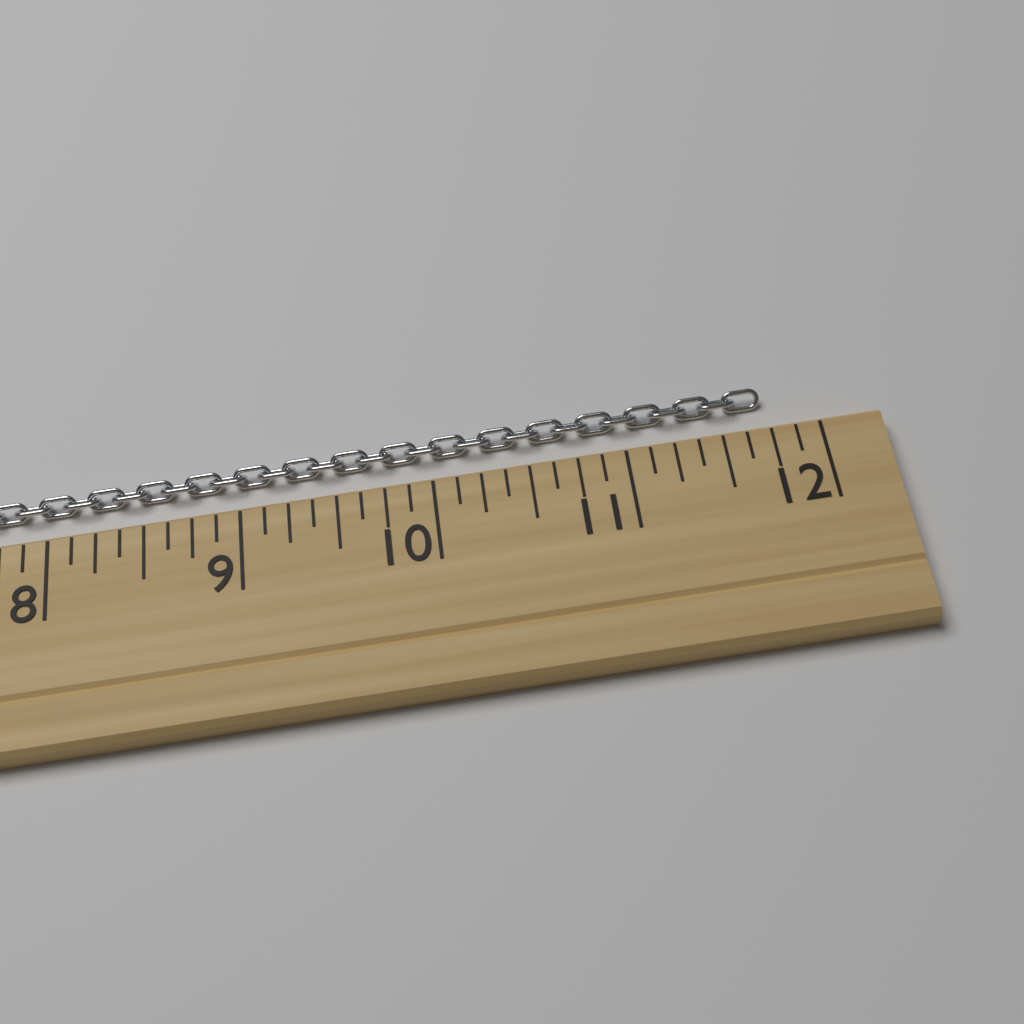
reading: 11.750 (no unit)
